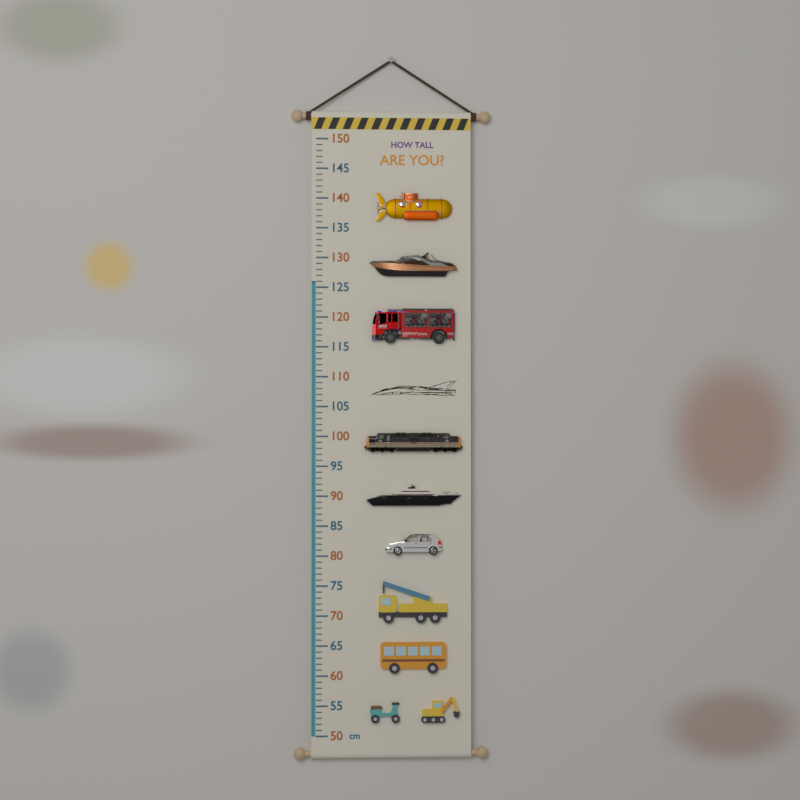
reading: 126 cm
